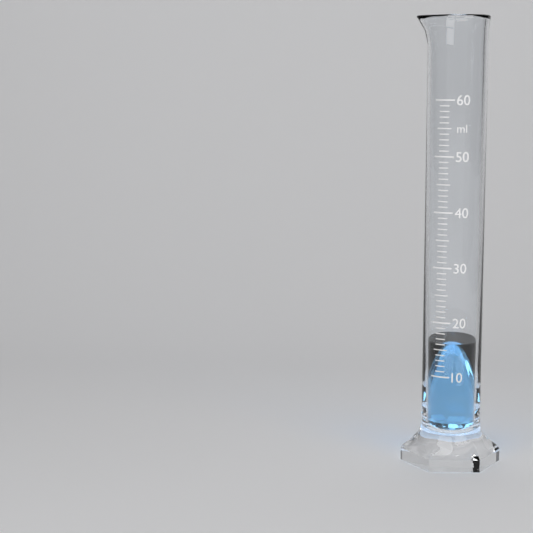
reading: 16 ml
